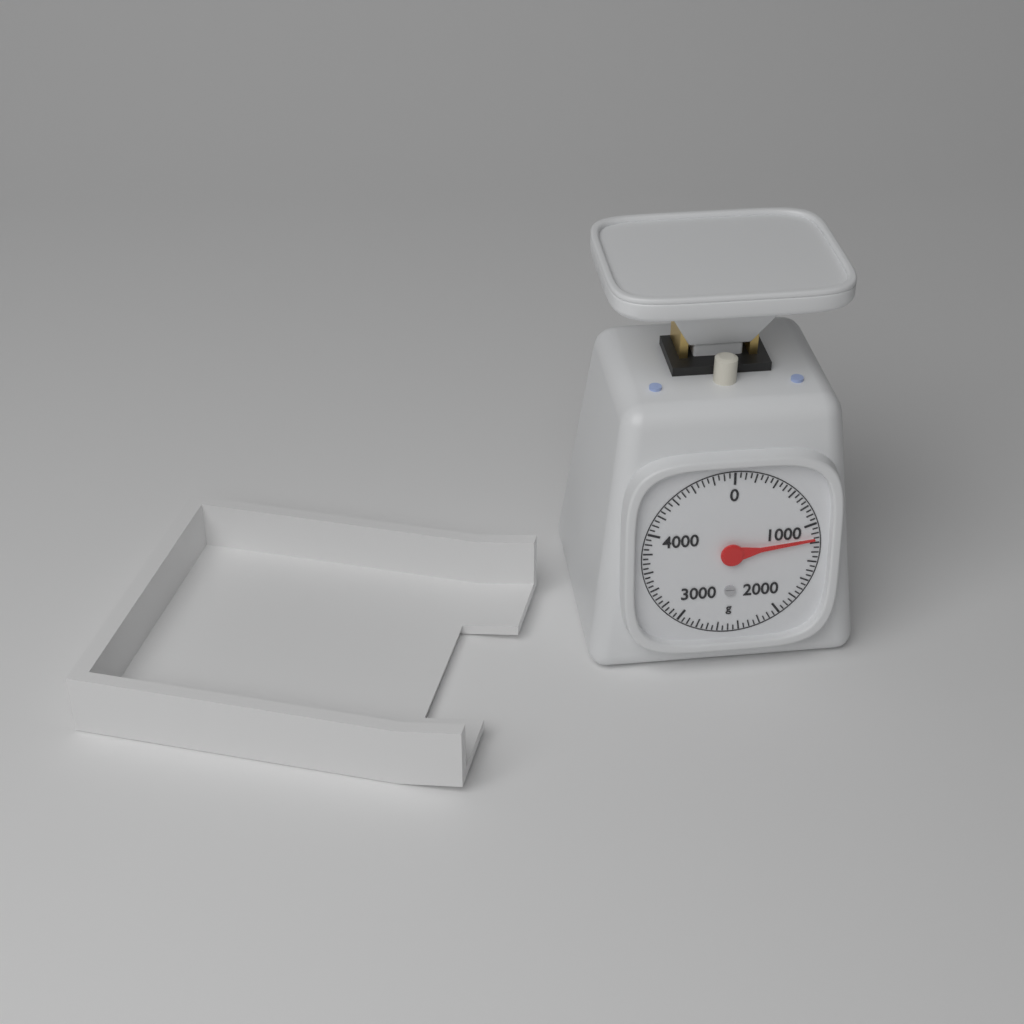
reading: 1150 g
